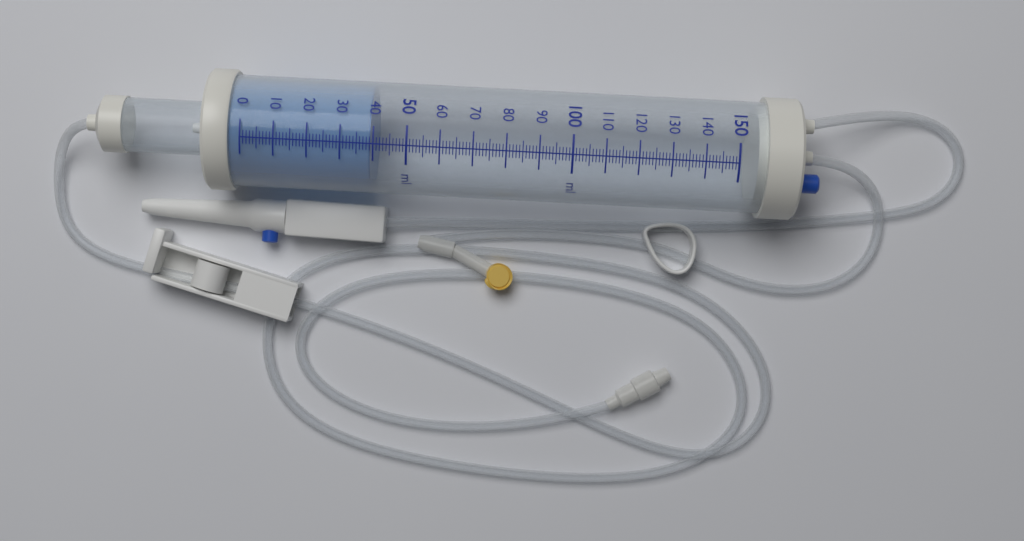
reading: 39 ml
